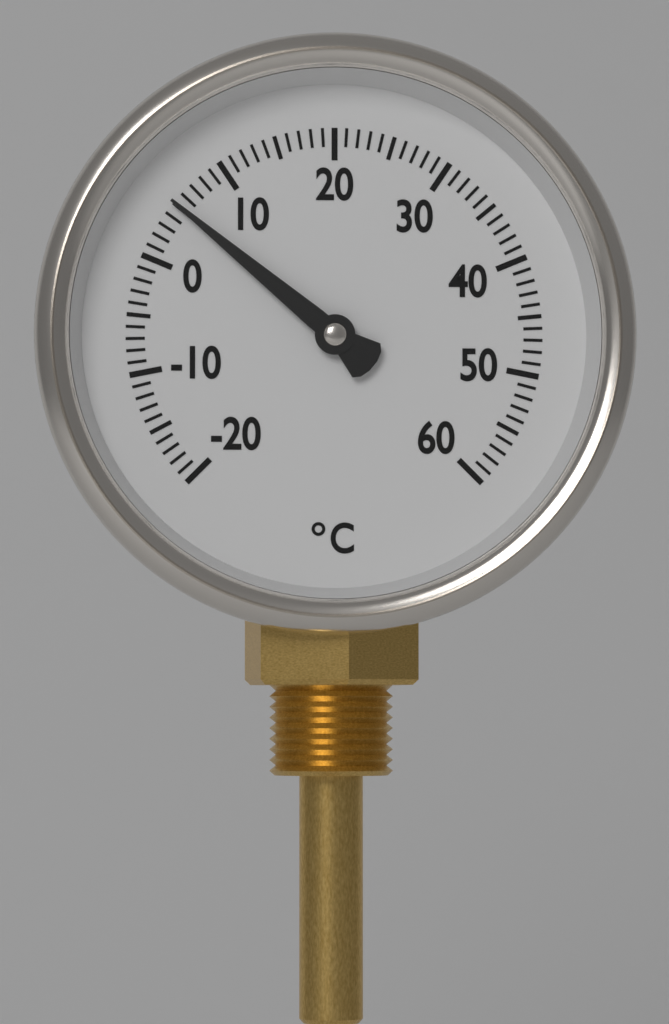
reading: 5 °C
